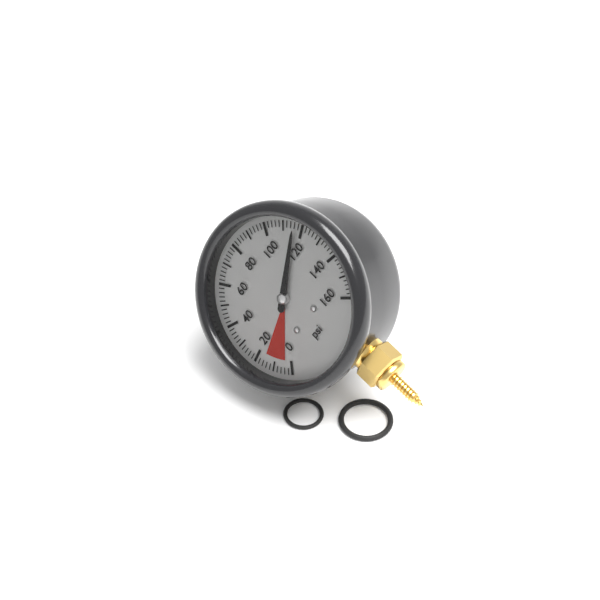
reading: 116 psi
